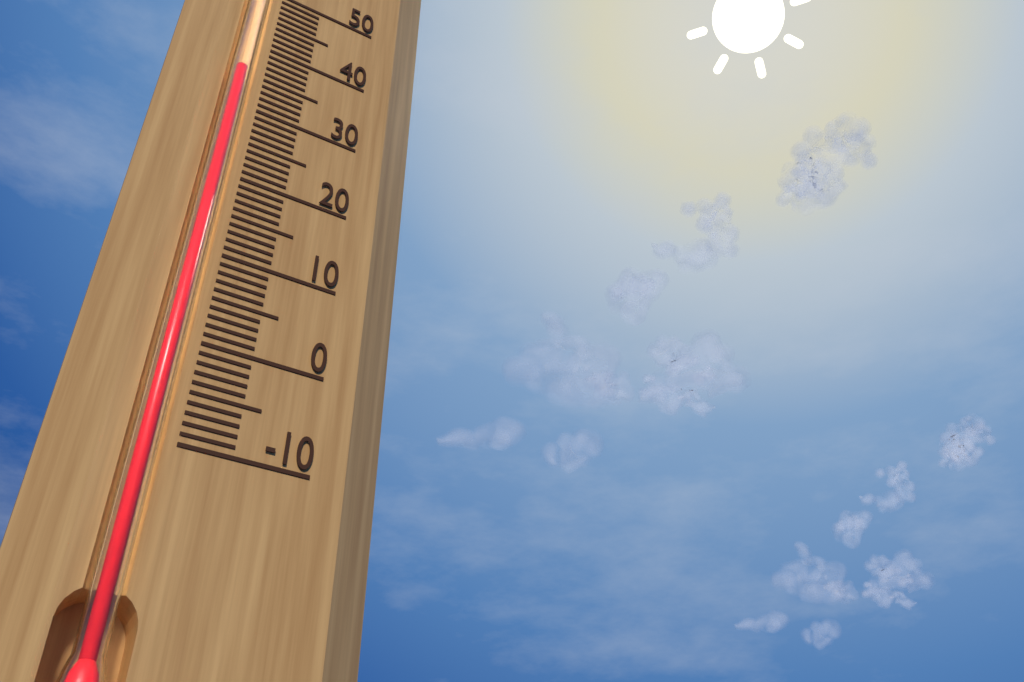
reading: 35 (no unit)
